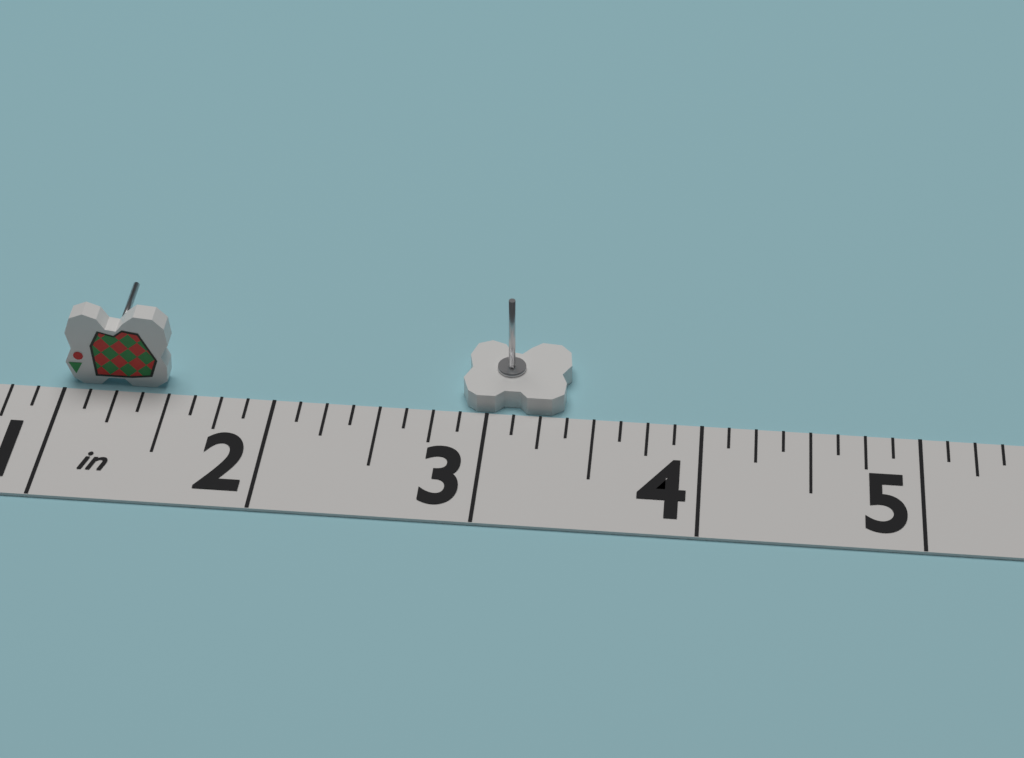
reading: 3.375 in
